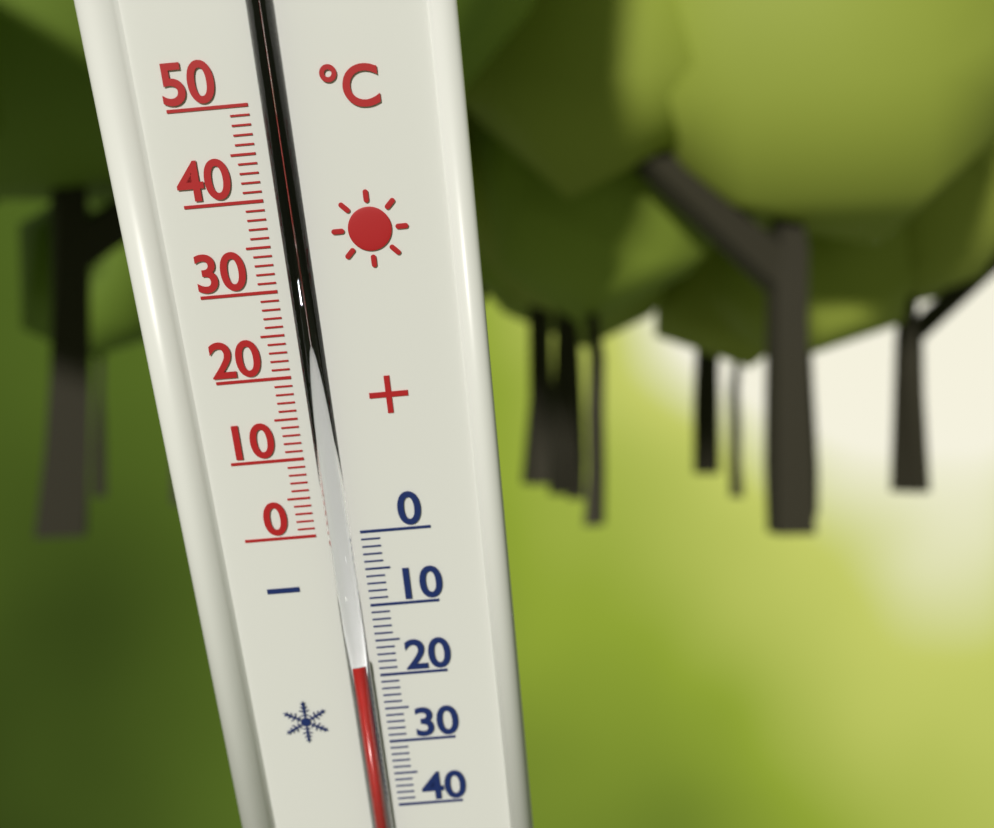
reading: -17 °C
